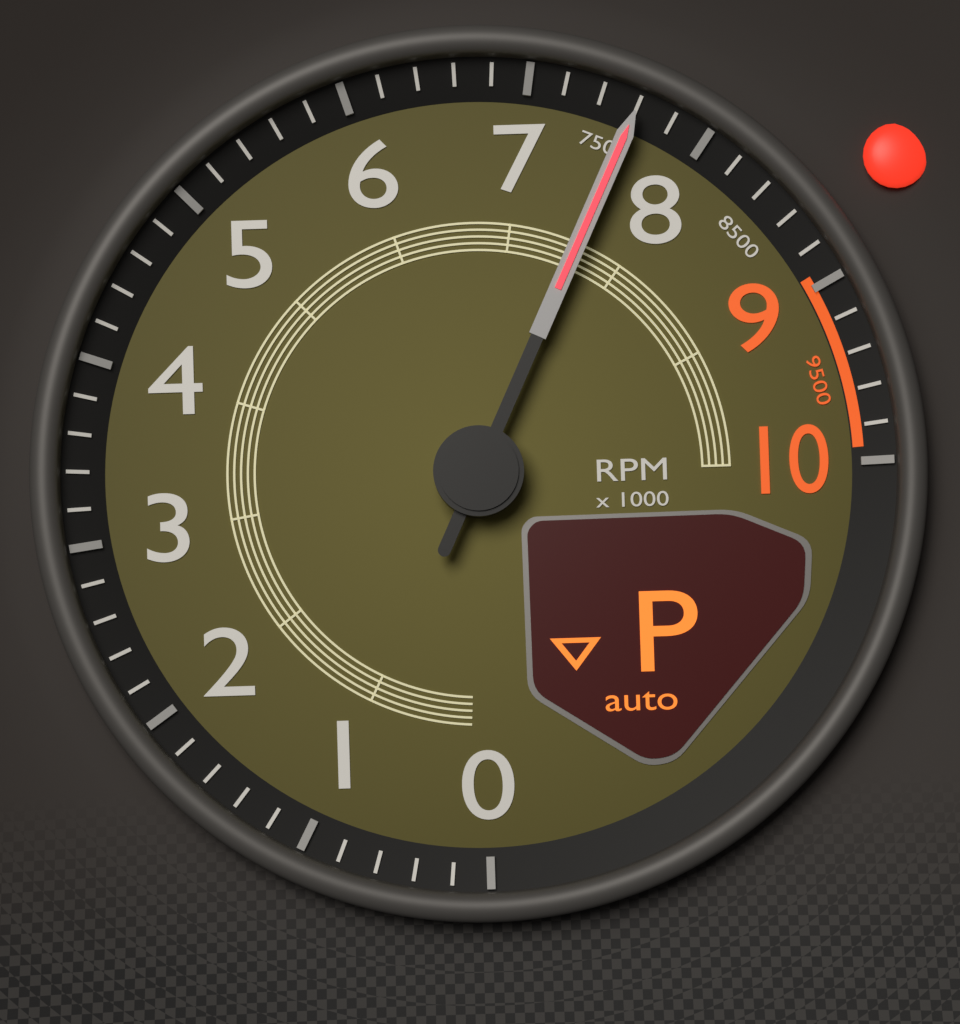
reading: 7600 RPM
